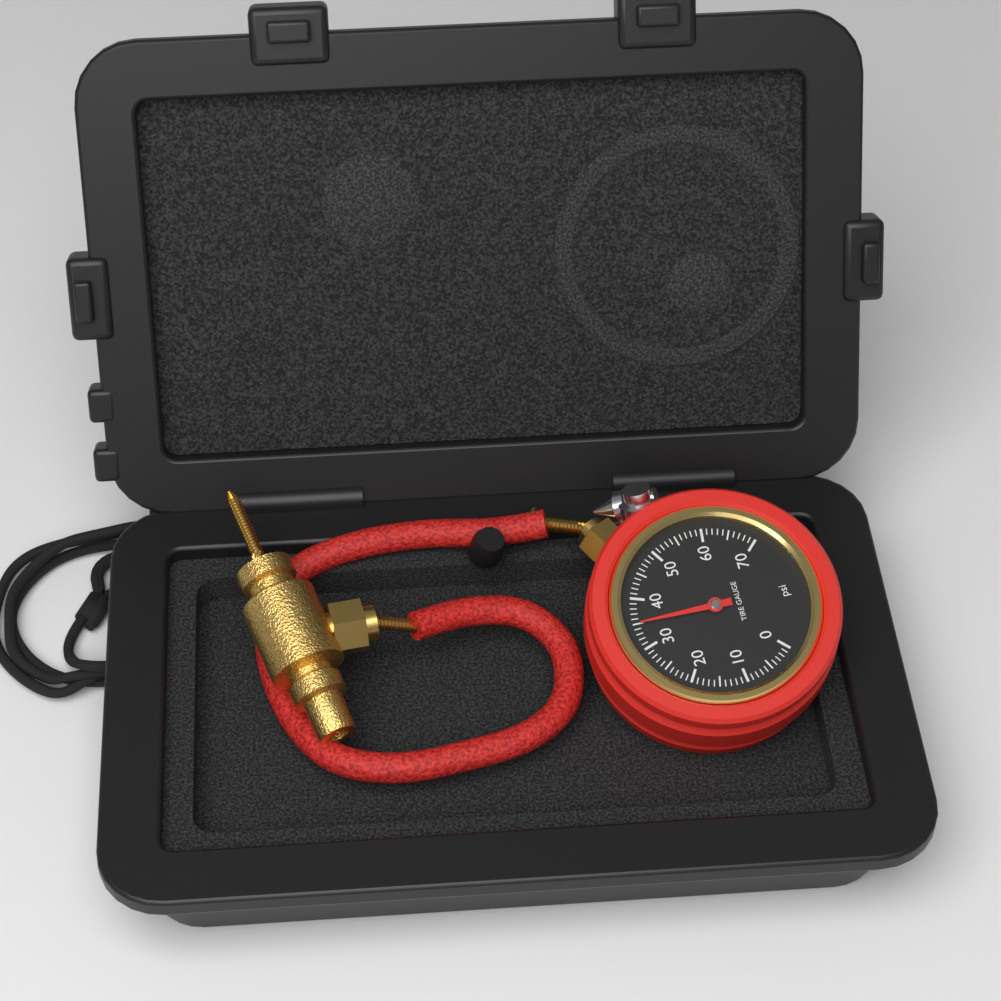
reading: 35 psi
